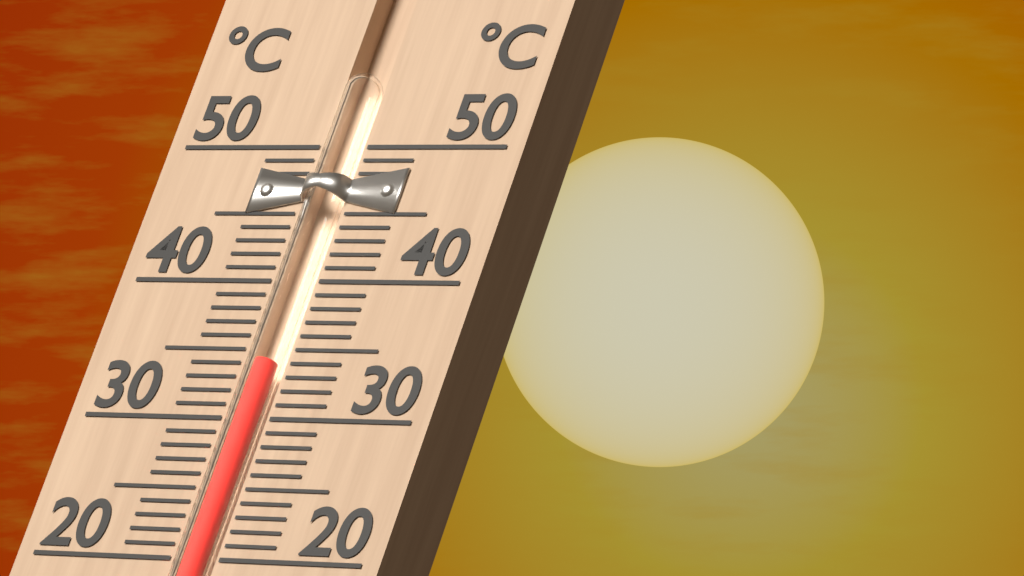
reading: 34 °C
